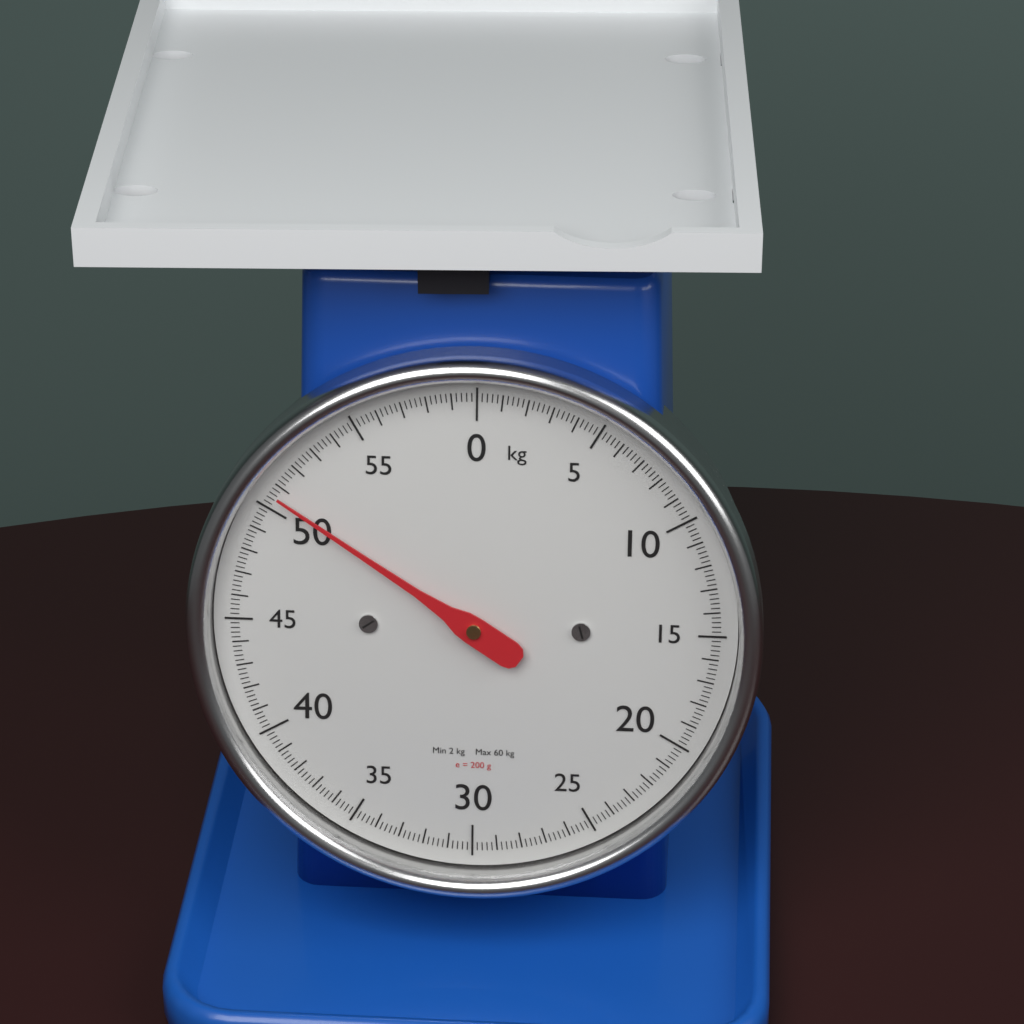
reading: 50.6 kg
